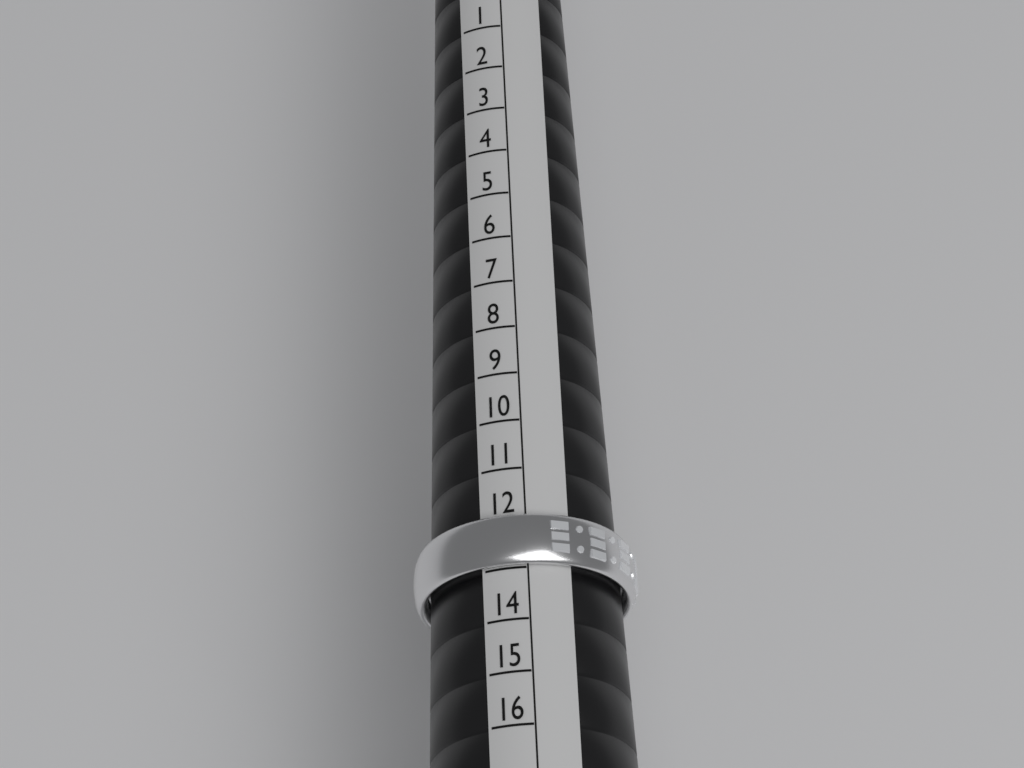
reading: 13 (no unit)
